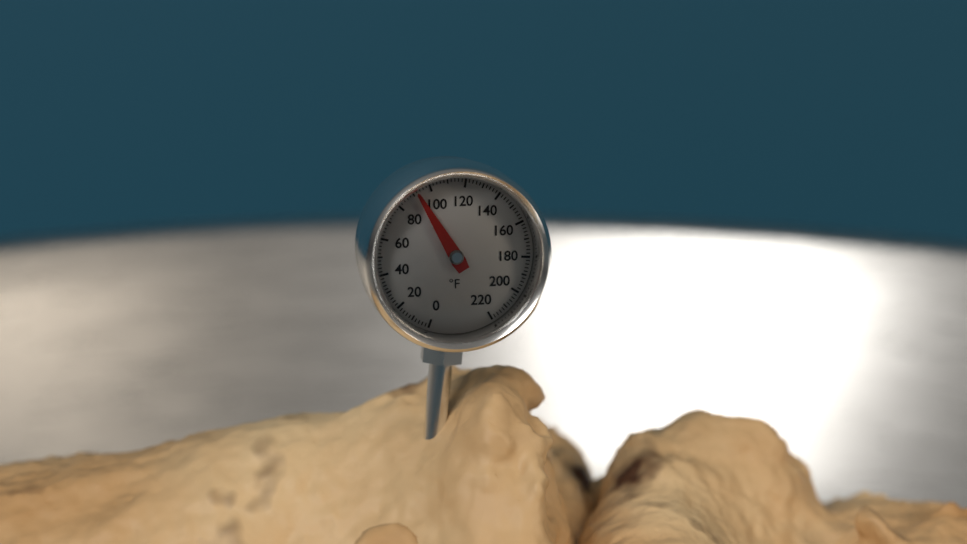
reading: 92 °F
